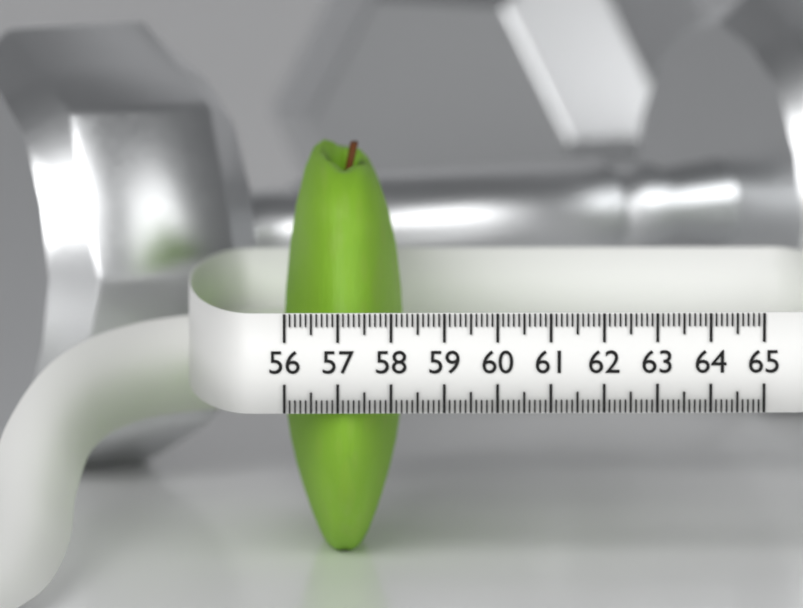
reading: 58.3 (no unit)
